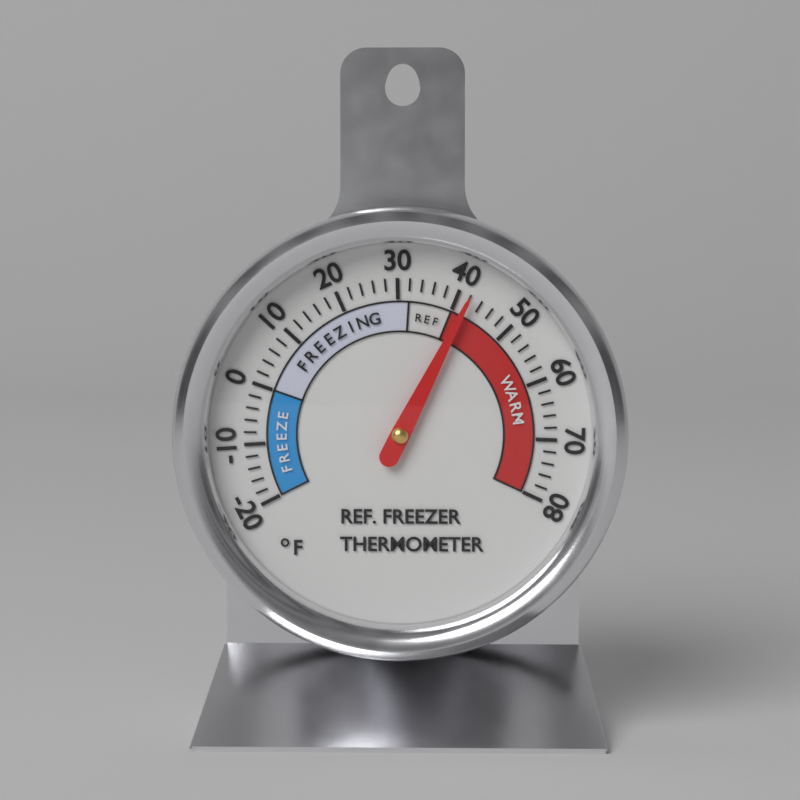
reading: 42 °F
